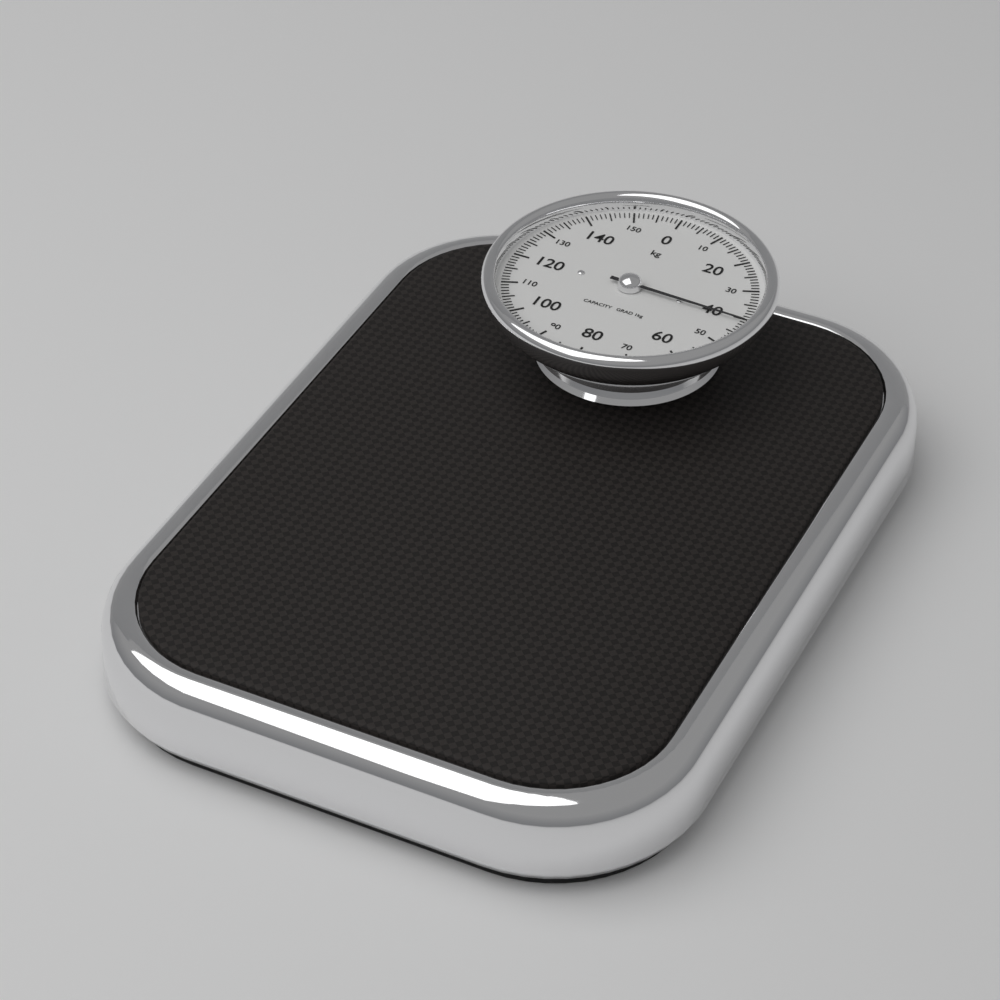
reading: 41 kg
